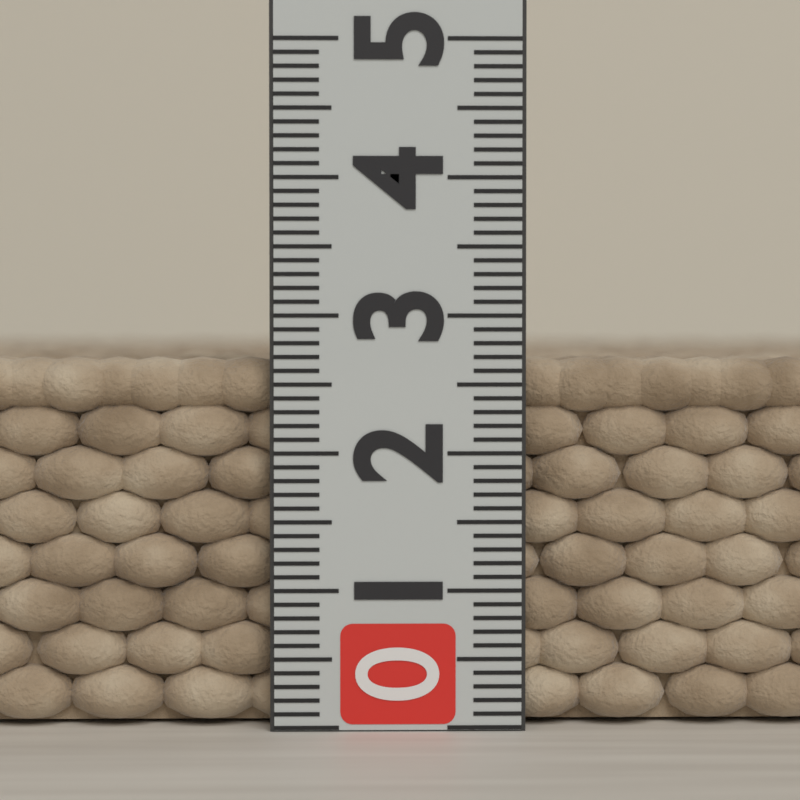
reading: 2.7 (no unit)
